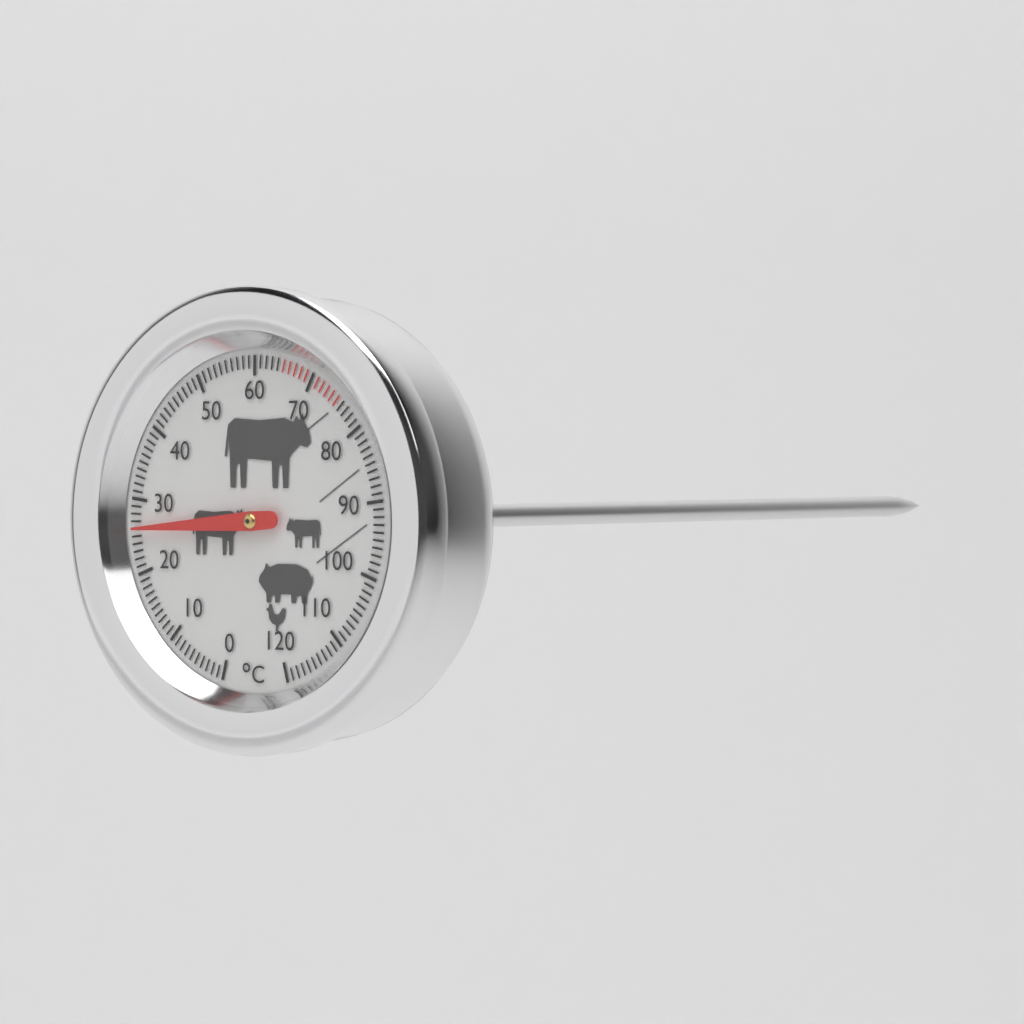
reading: 26 °C
